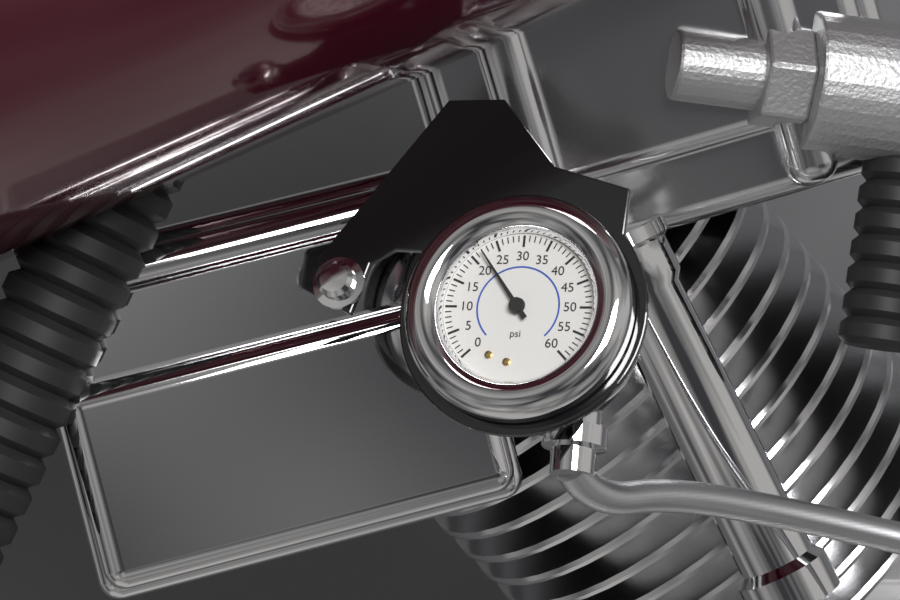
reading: 22 psi
